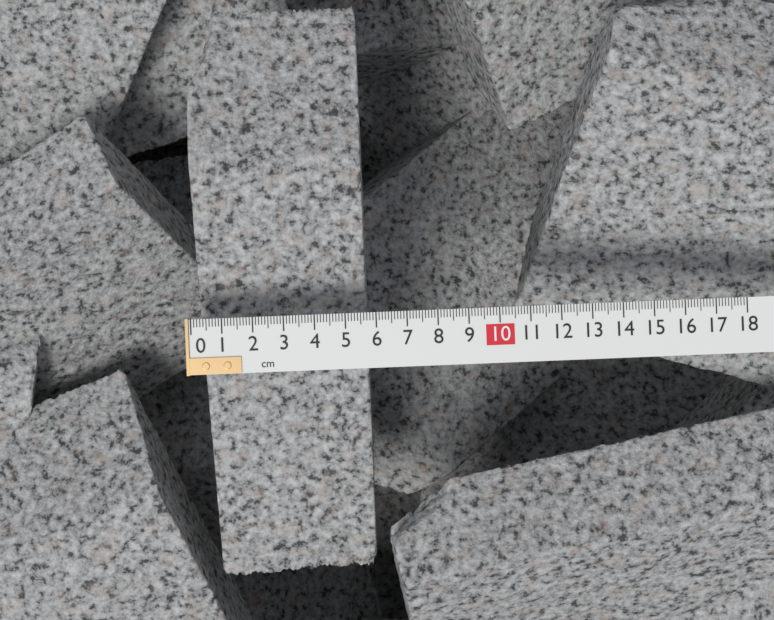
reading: 5.7 cm
